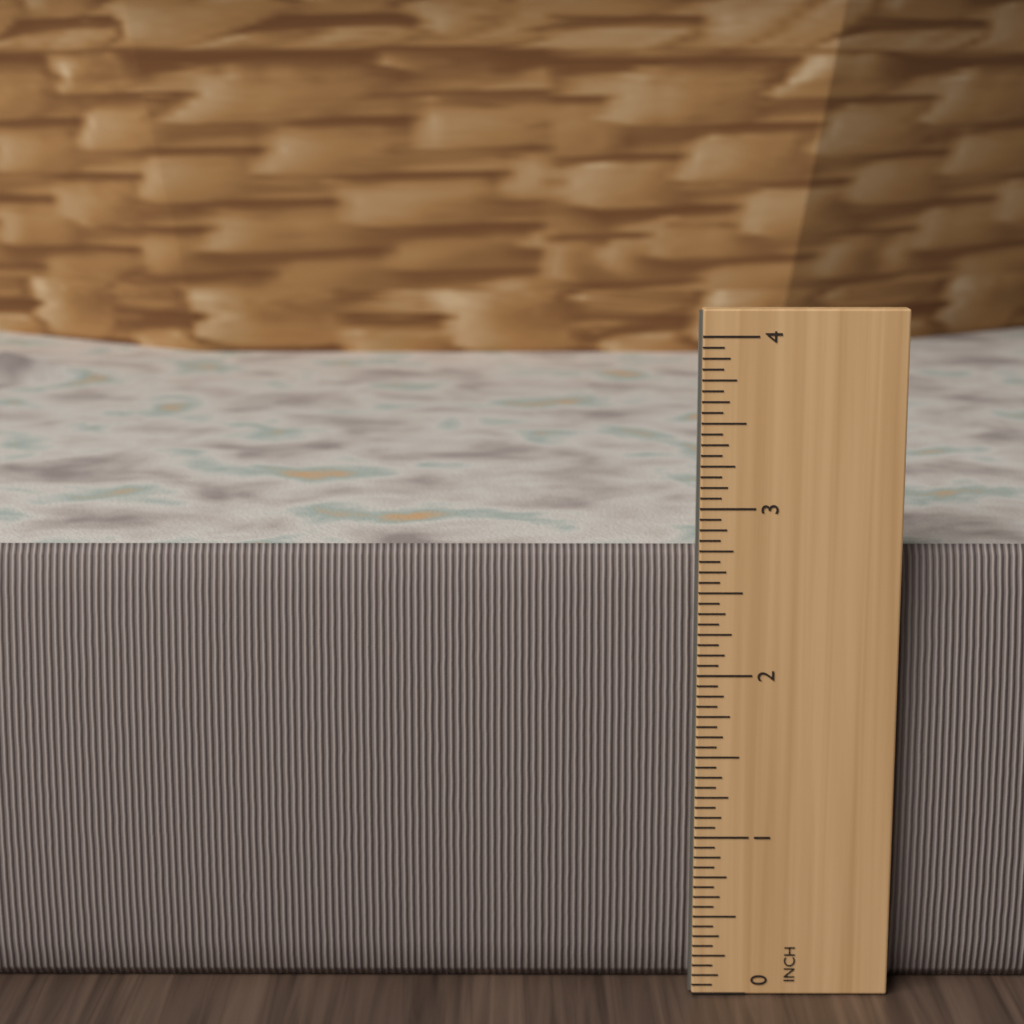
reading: 2.9375 inch
